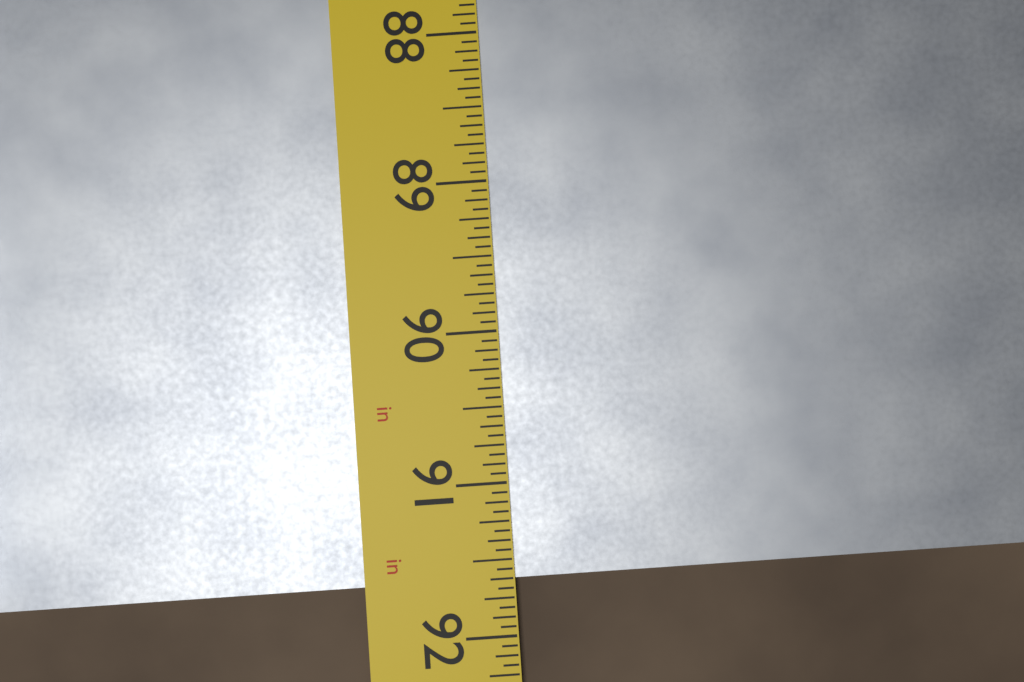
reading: 91.6250 in
